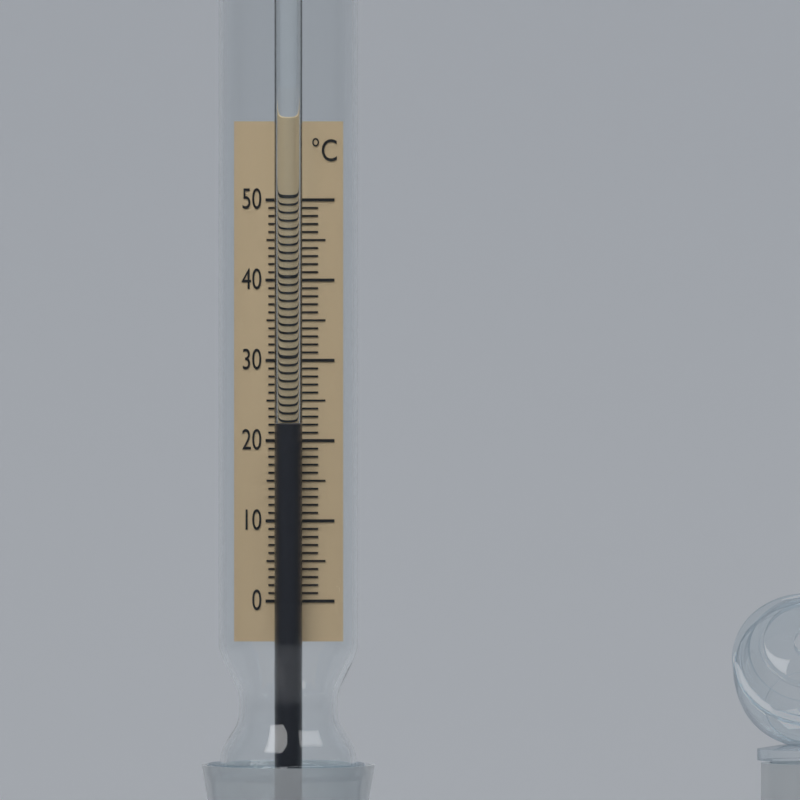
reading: 22 °C
